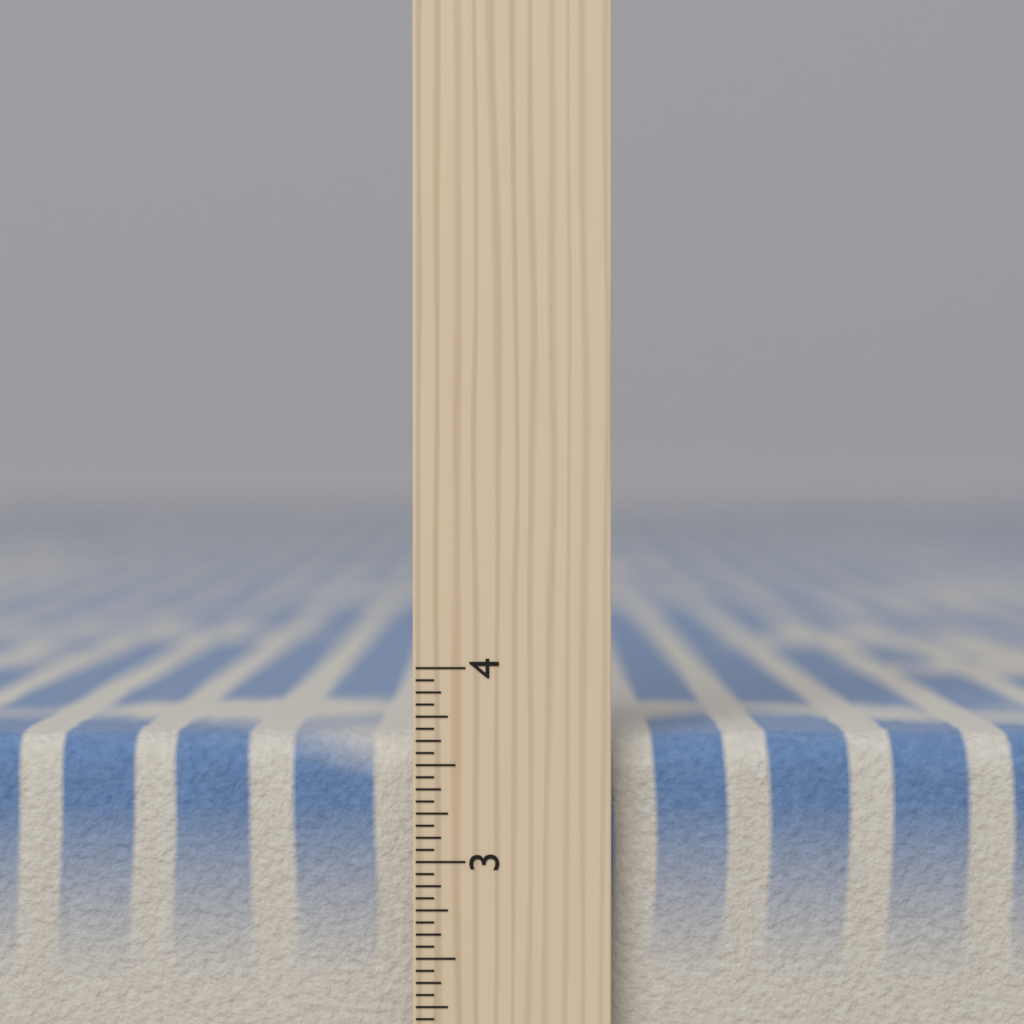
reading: 3.8125 inch
